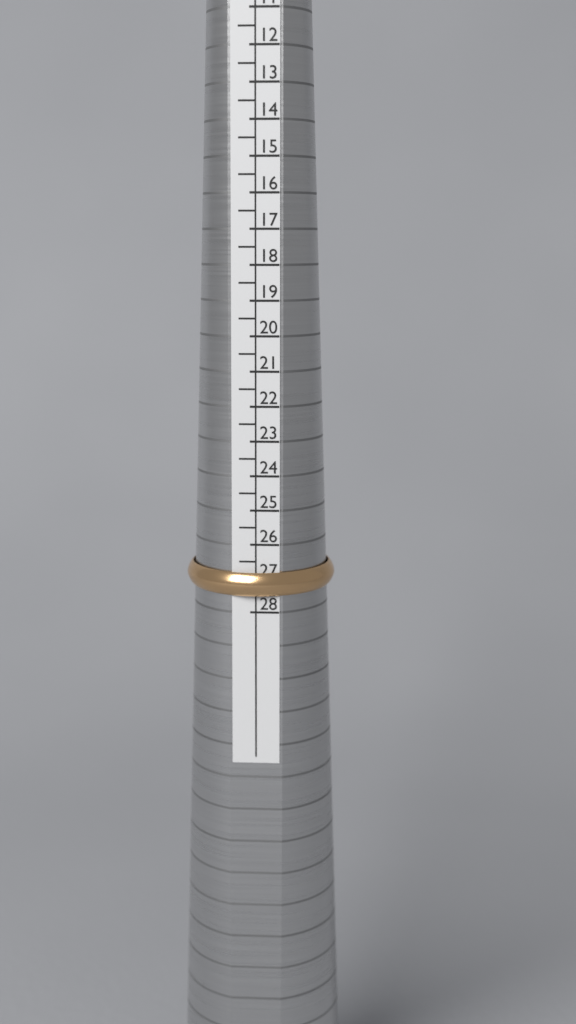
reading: 27.5 HK
